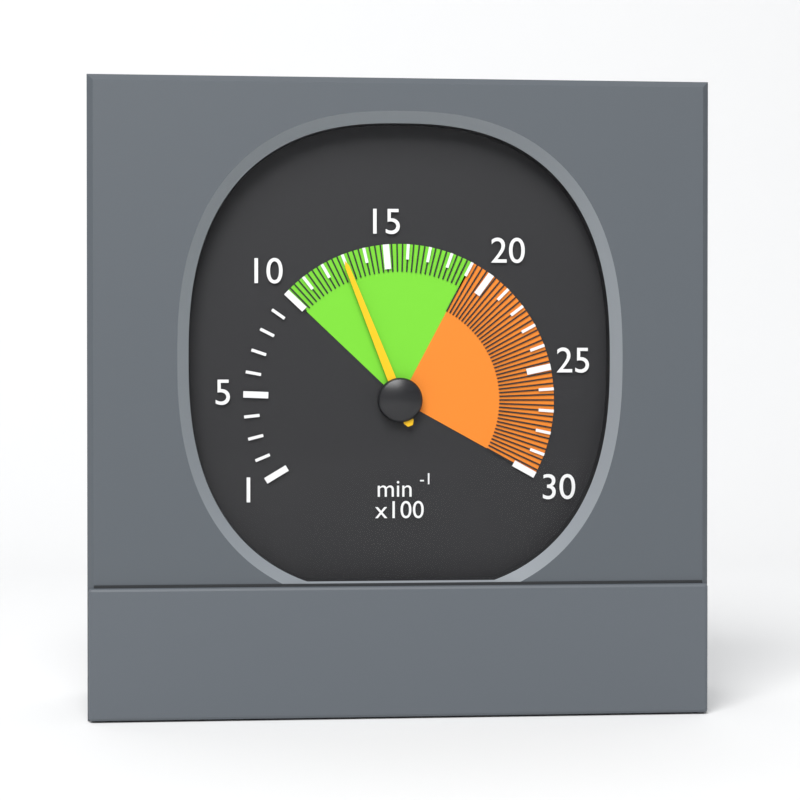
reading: 1300 min⁻¹
